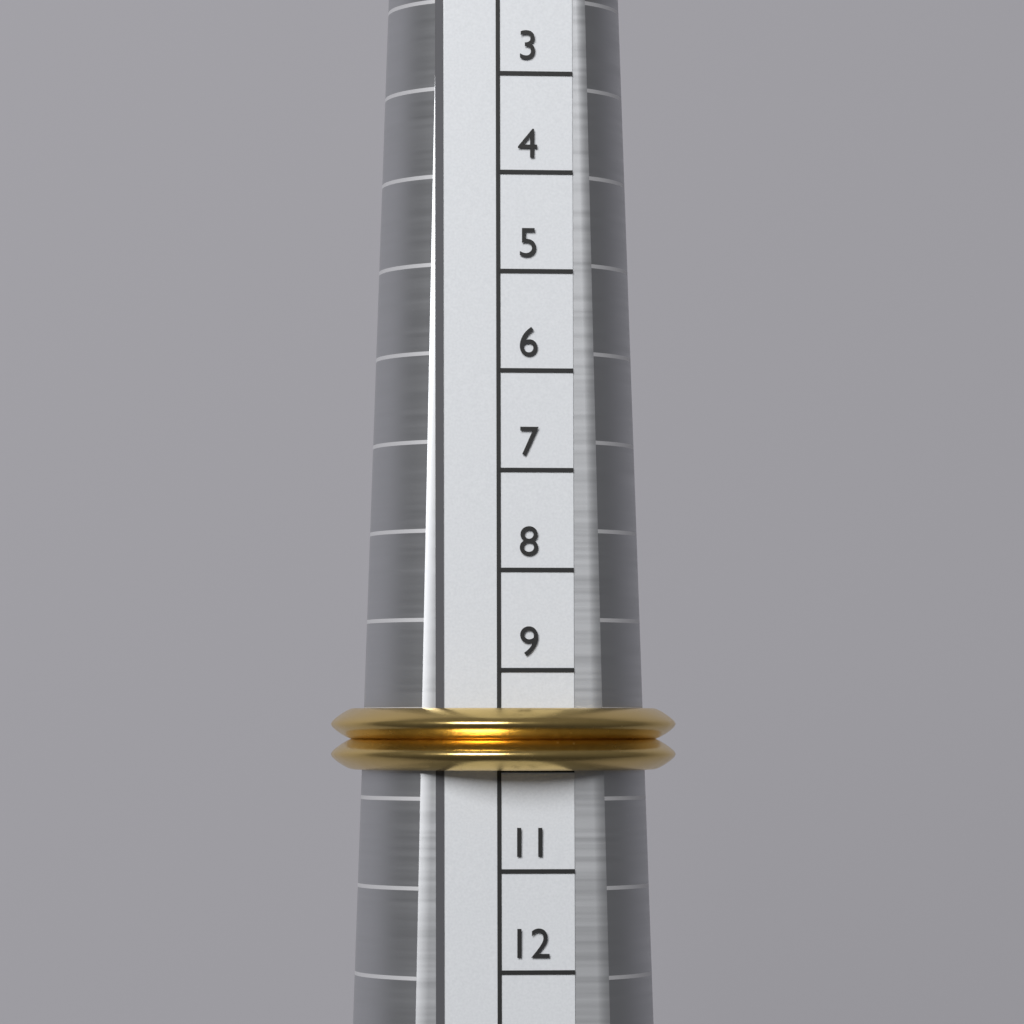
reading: 10 (no unit)
